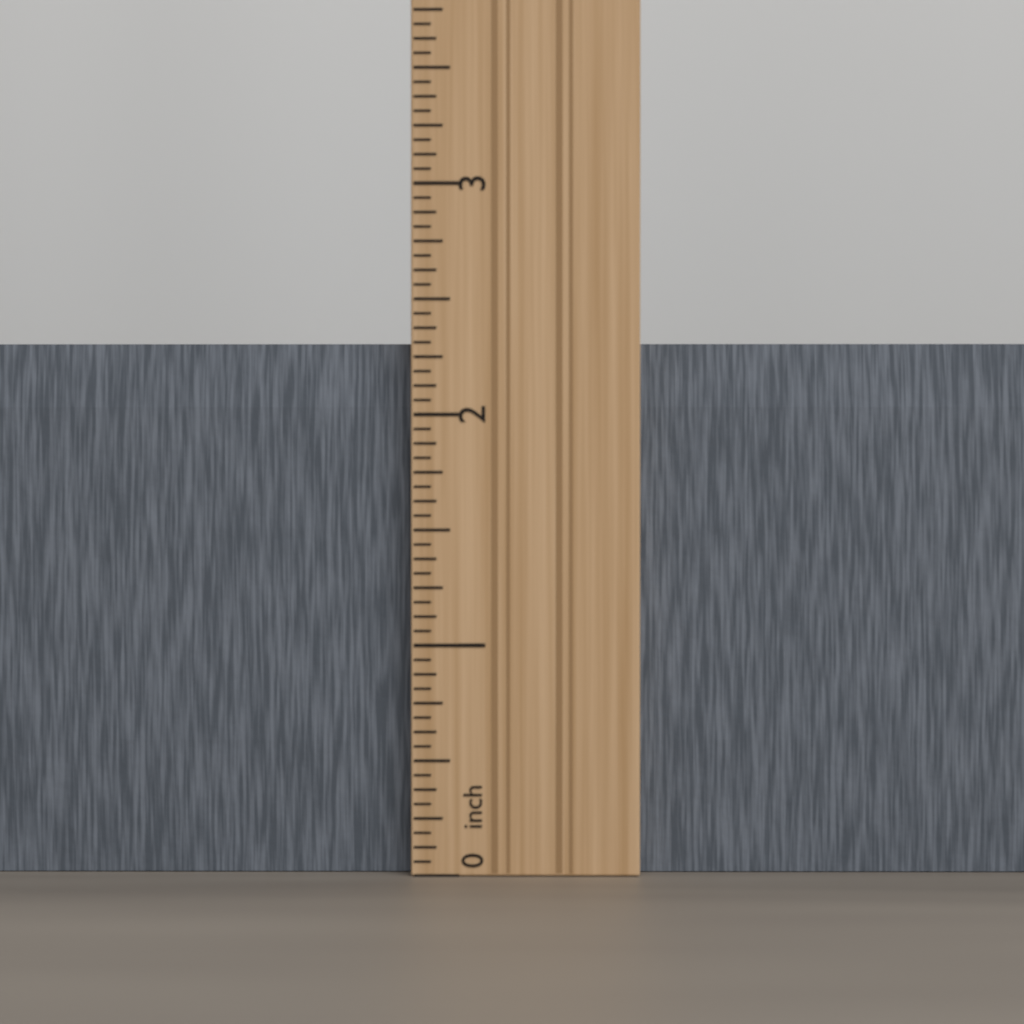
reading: 2.3125 in
